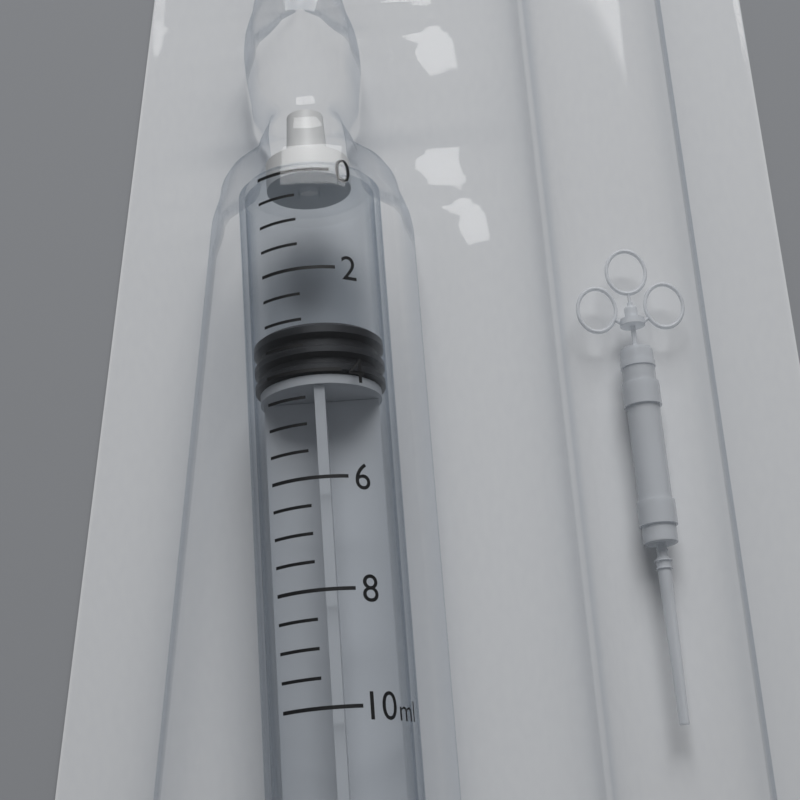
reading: 3.0 ml
